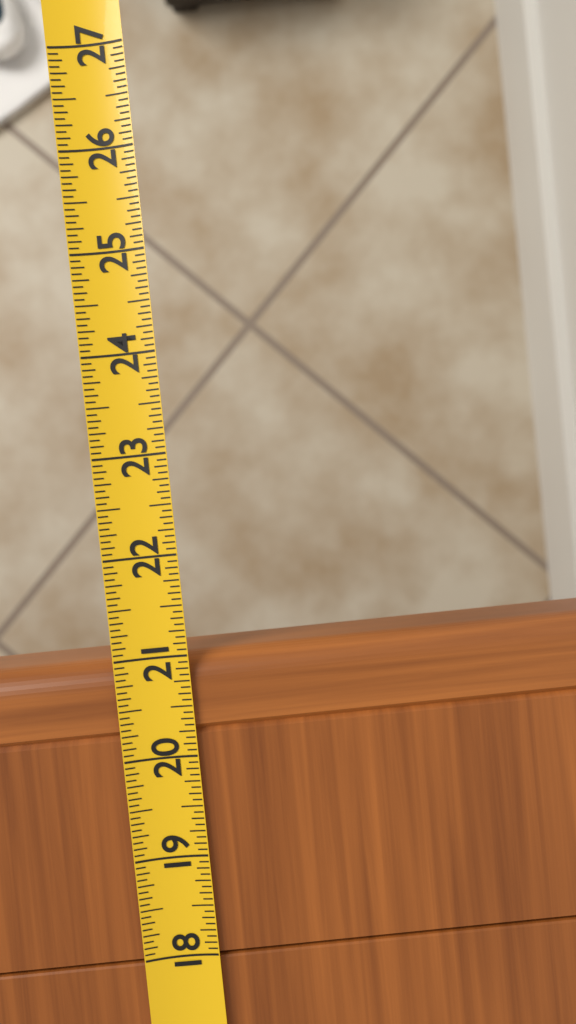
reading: 21.0000 (no unit)
